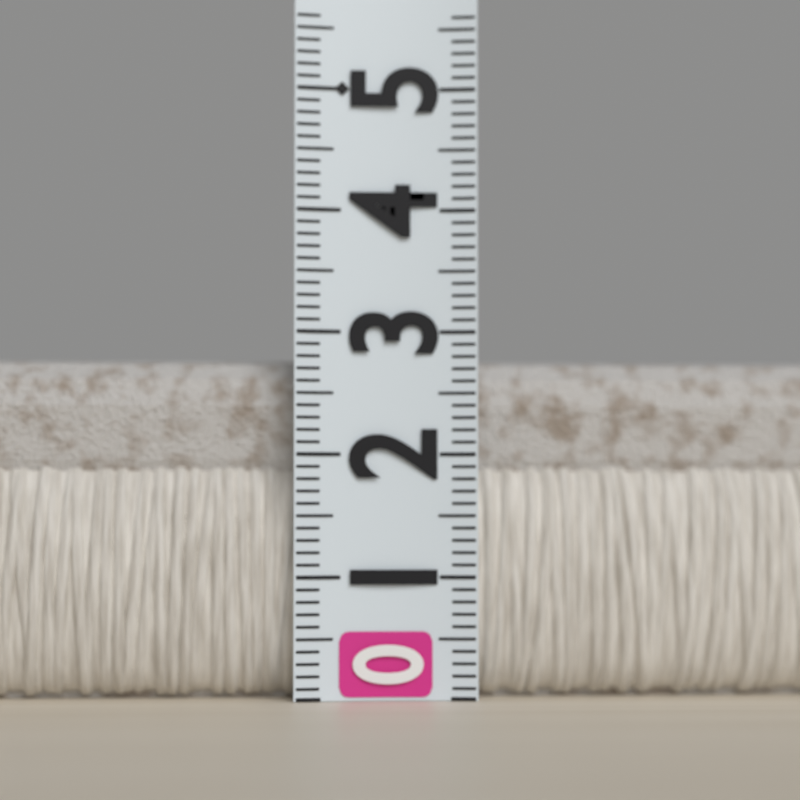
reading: 2.8 (no unit)
